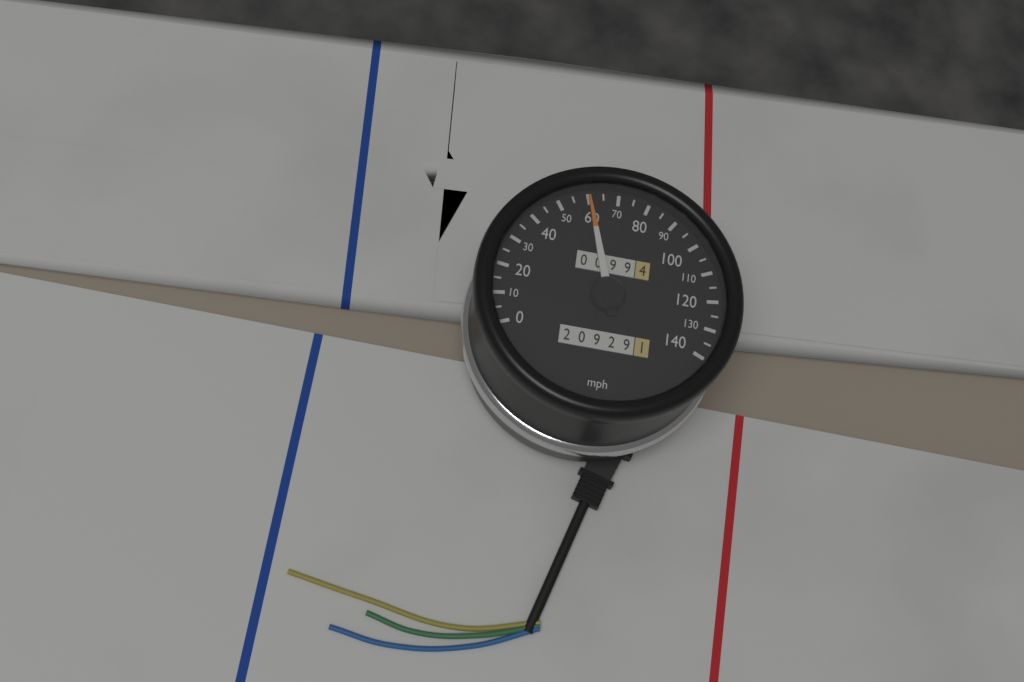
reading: 60 mph
